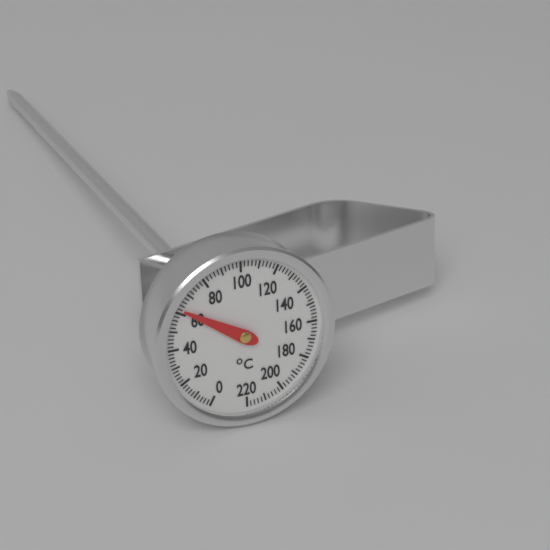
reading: 62 °C
